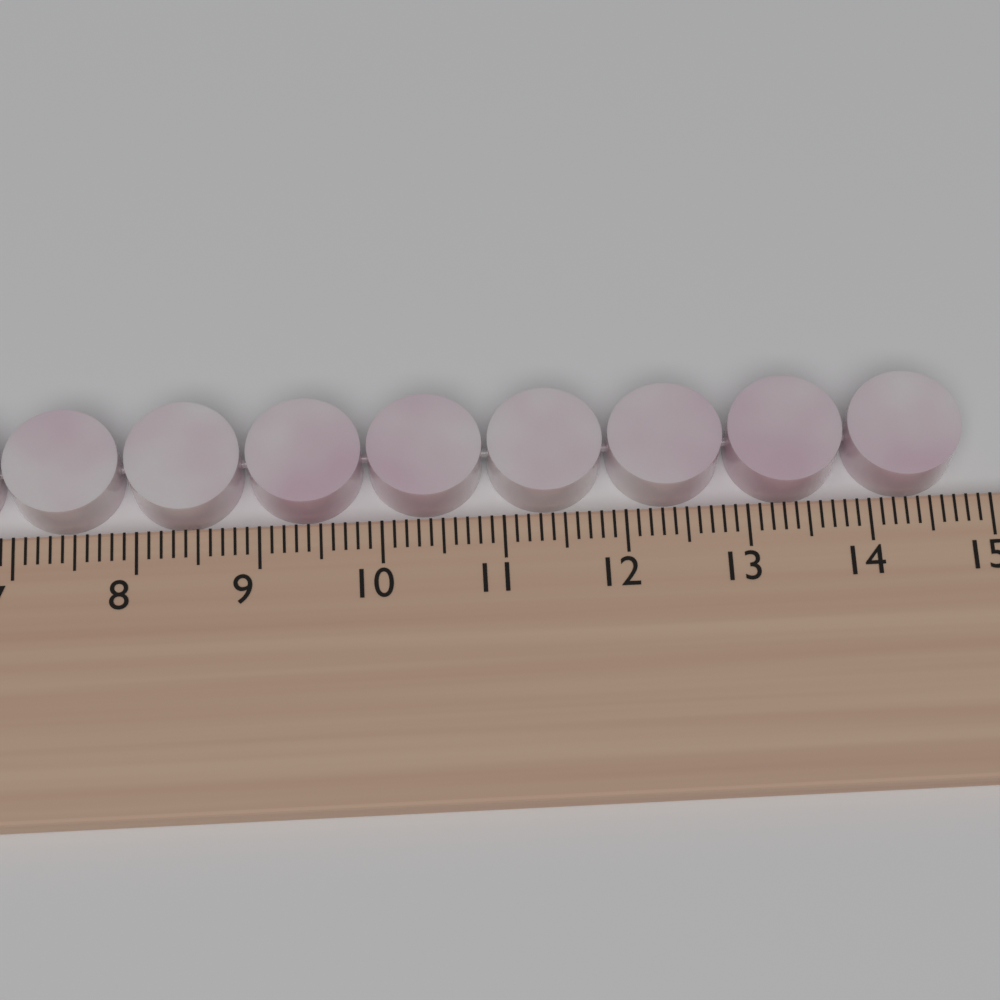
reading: 14.8 cm
